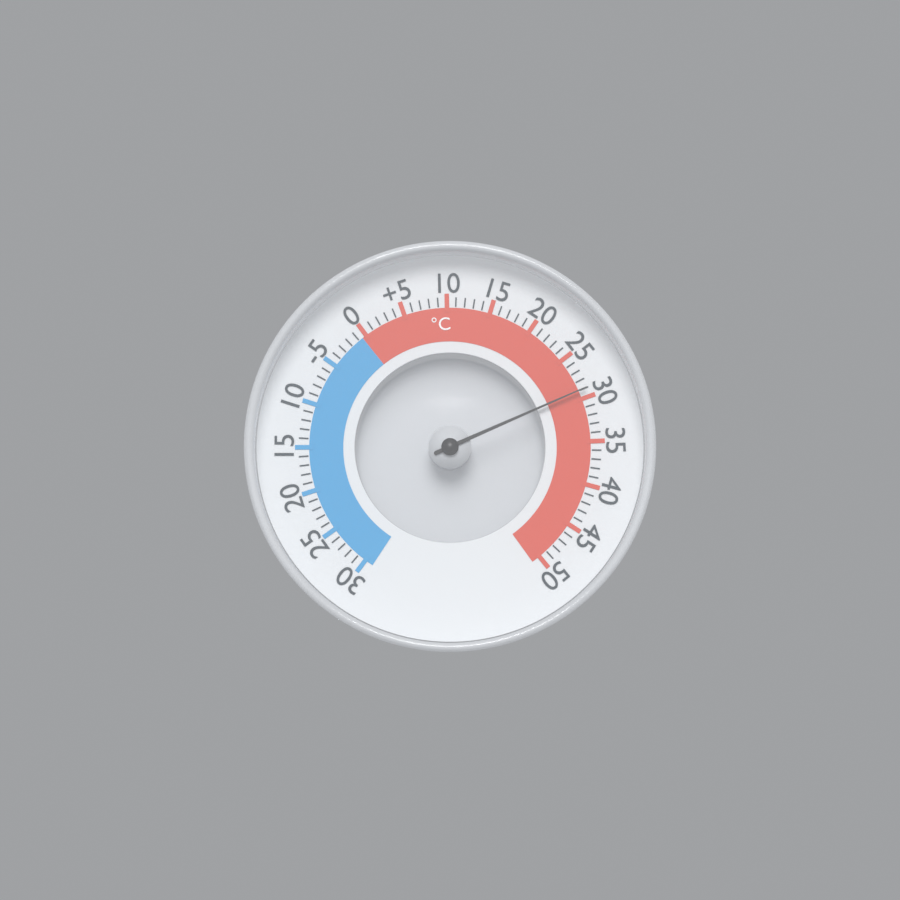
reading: 29 °C
